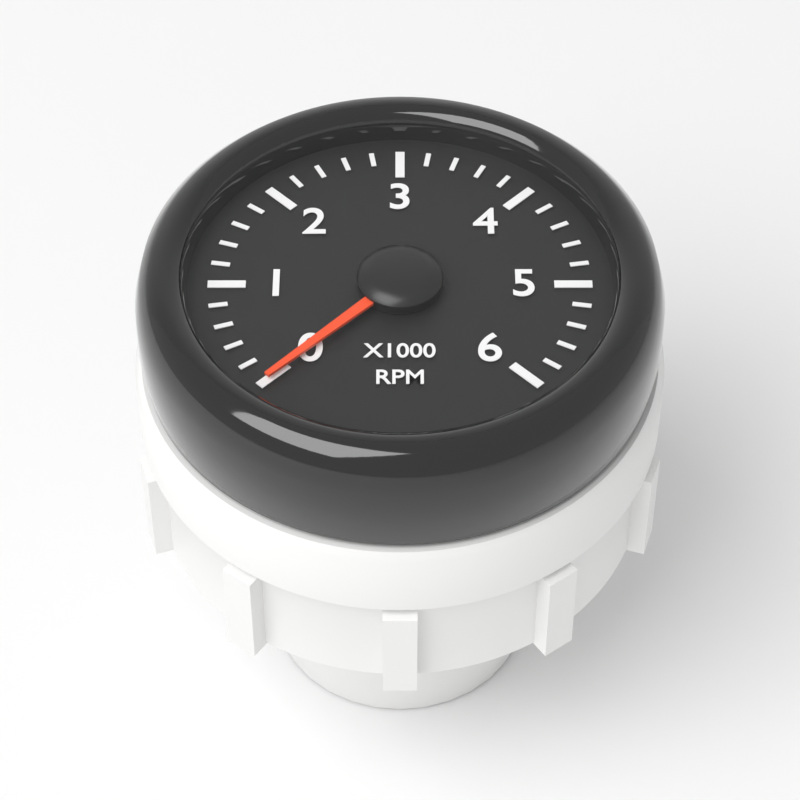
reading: 0 RPM
